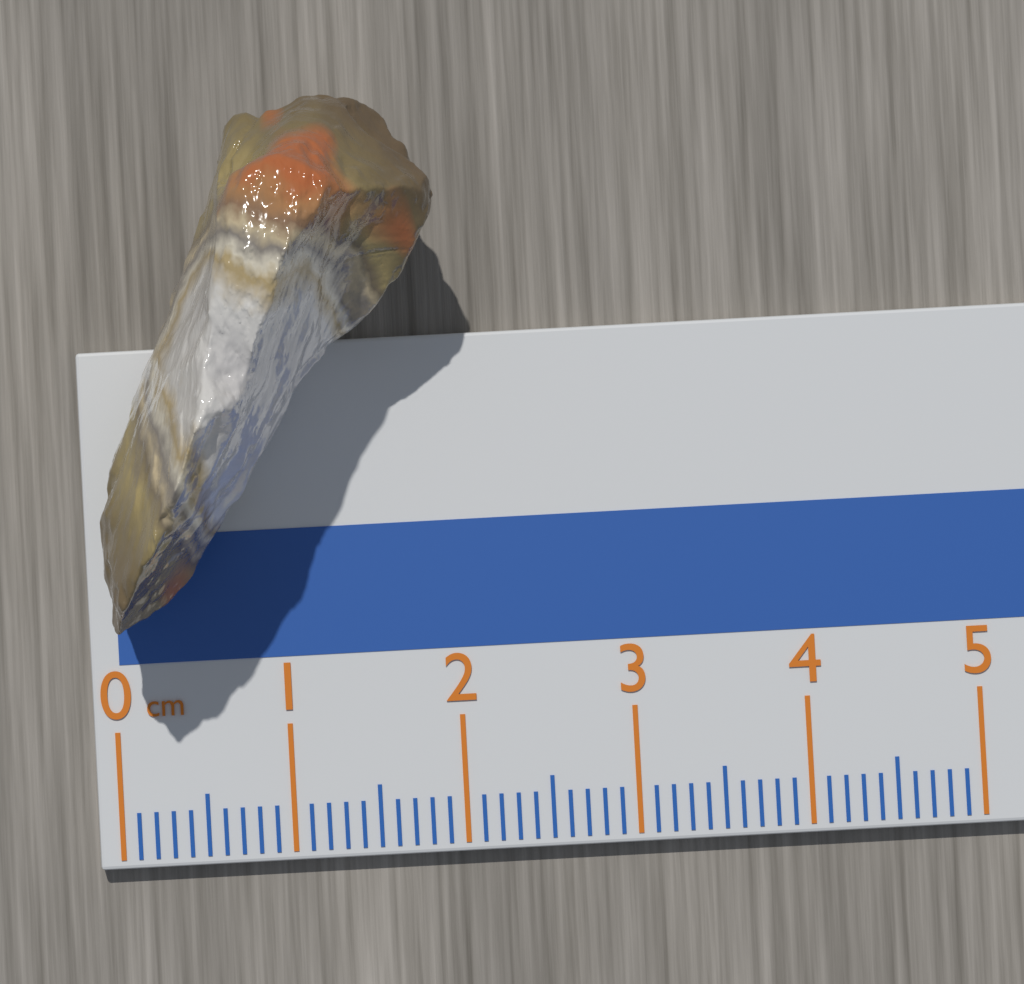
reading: 2.0 cm
